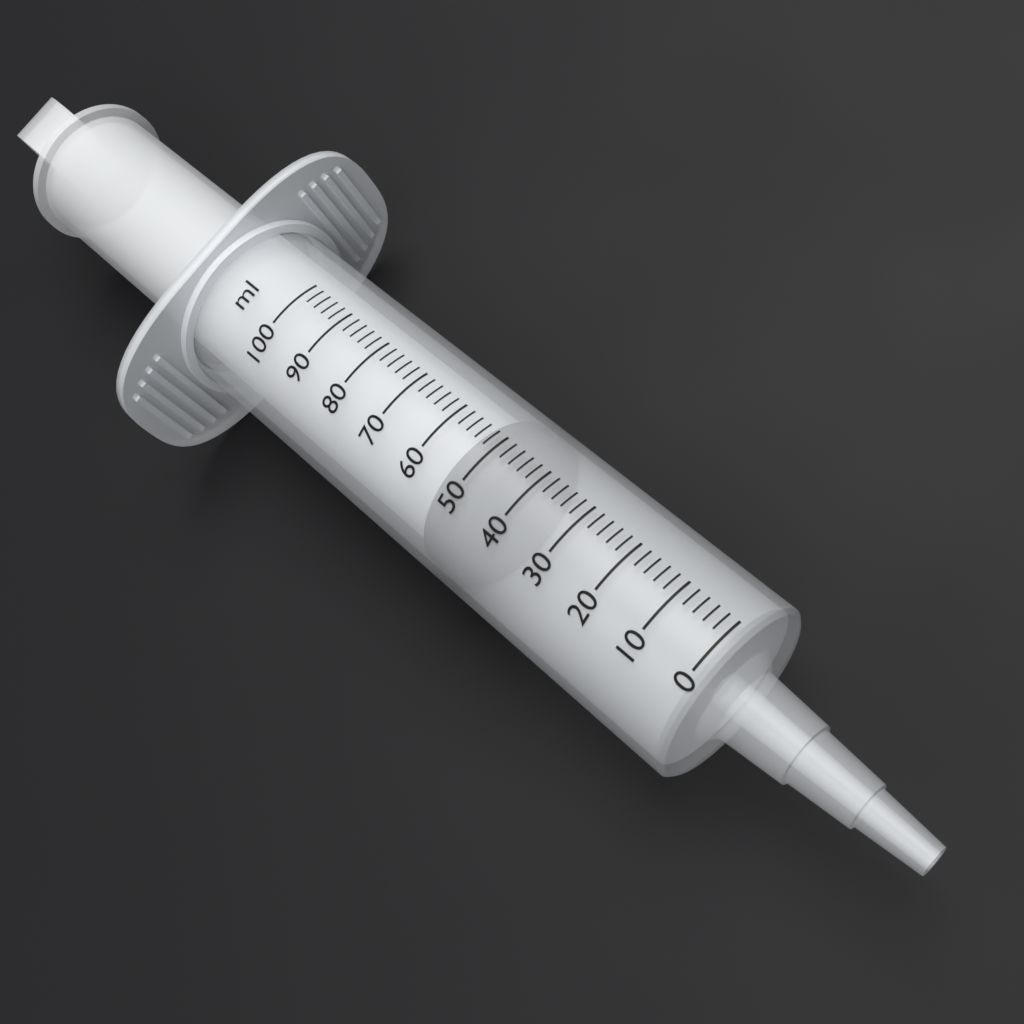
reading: 46 ml
